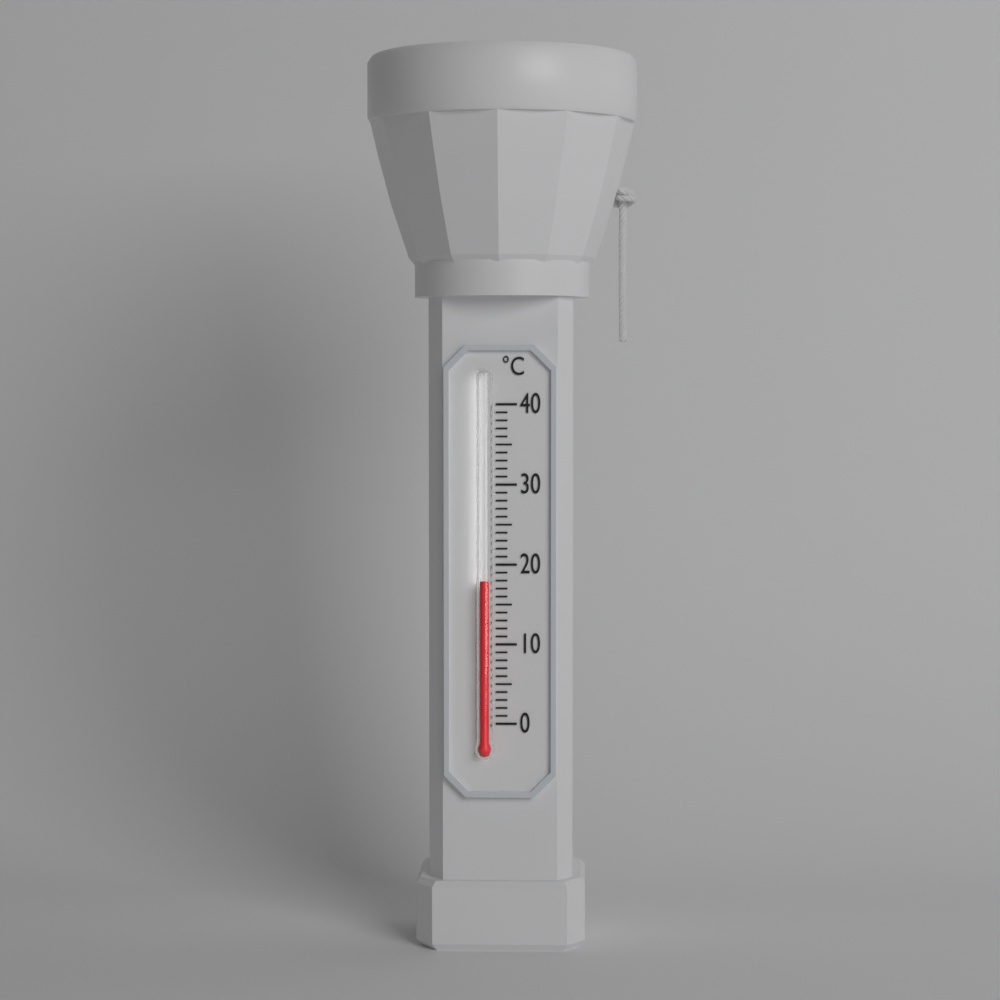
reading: 18 °C
